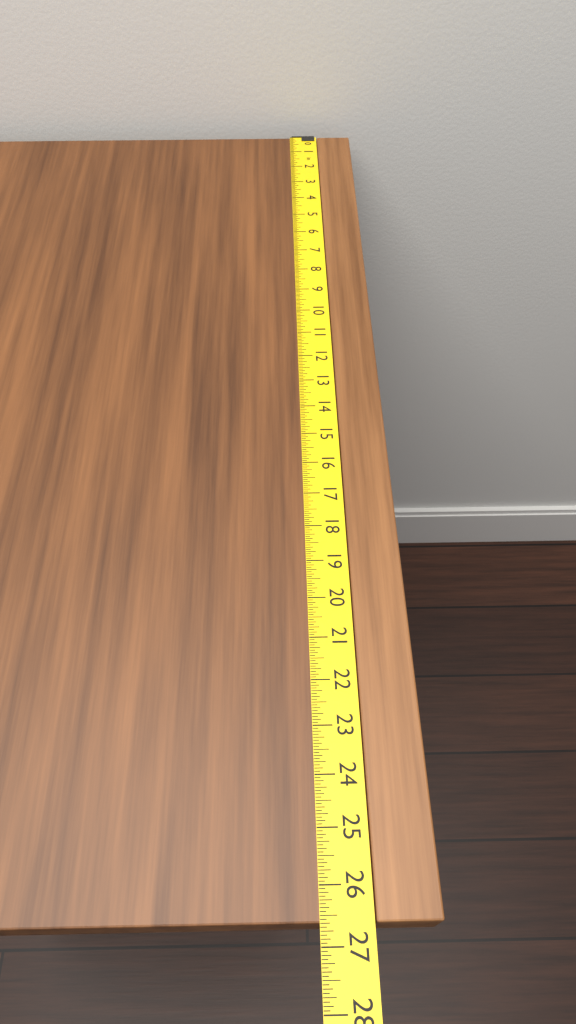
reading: 26.6250 in
